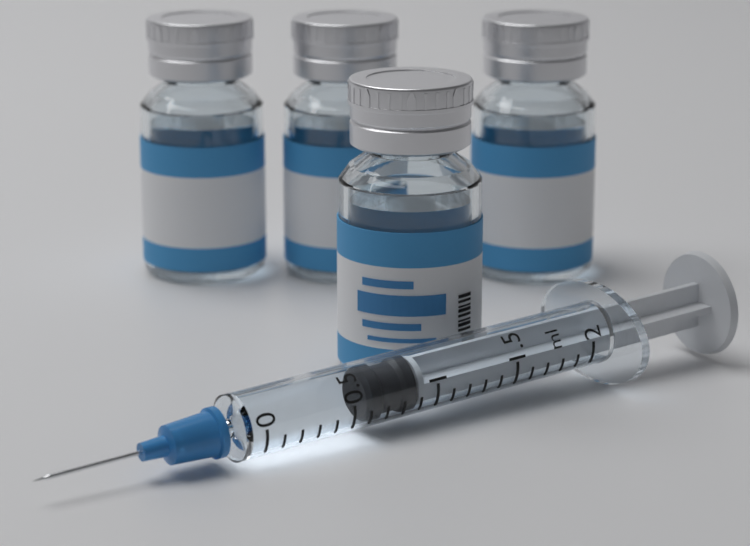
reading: 0.6 ml
